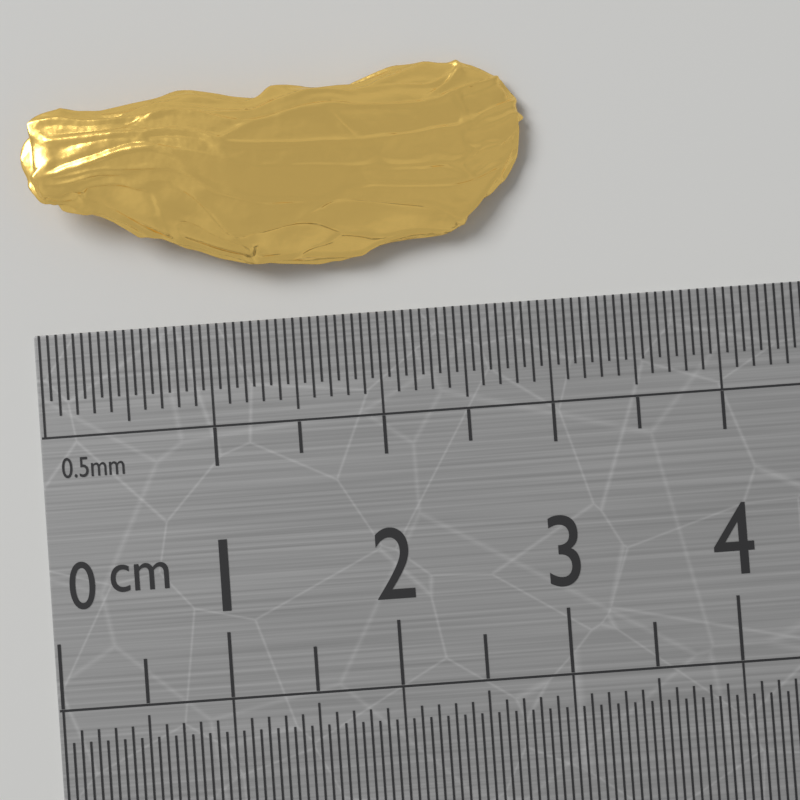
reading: 2.95 cm
